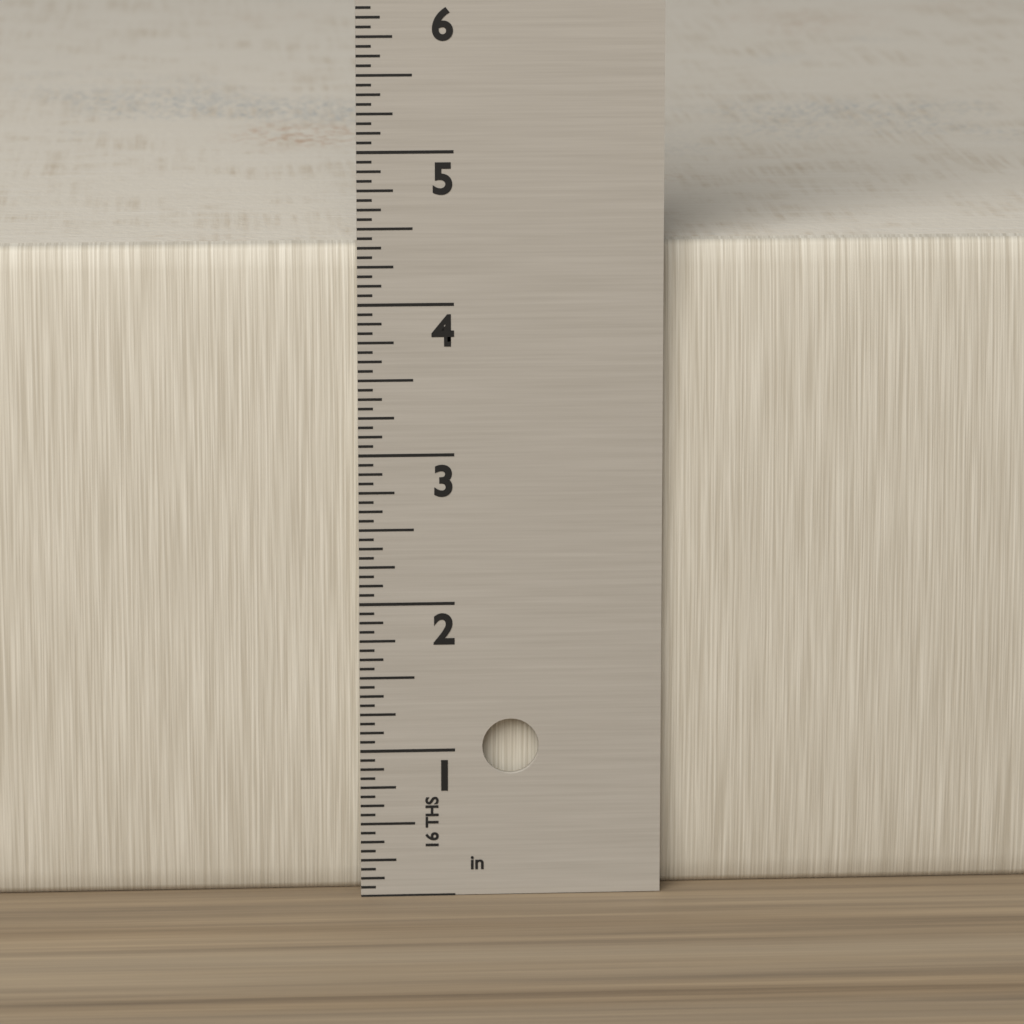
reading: 4.3750 in
